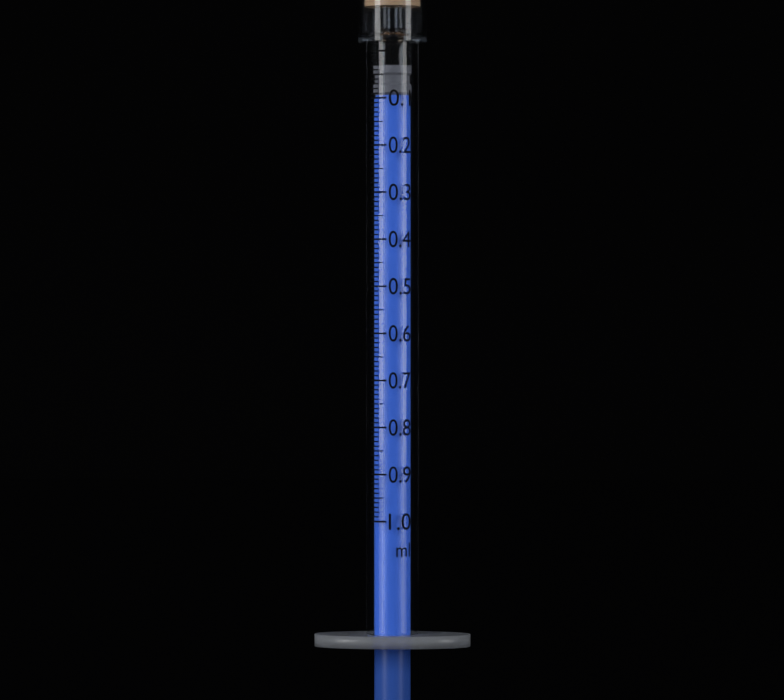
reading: 0.03 ml
